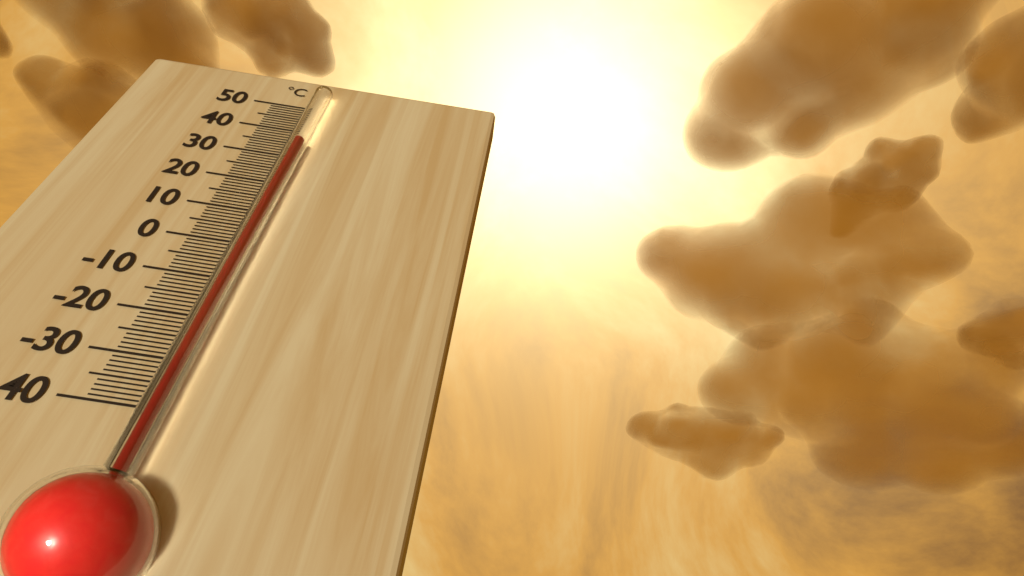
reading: 33 °C
